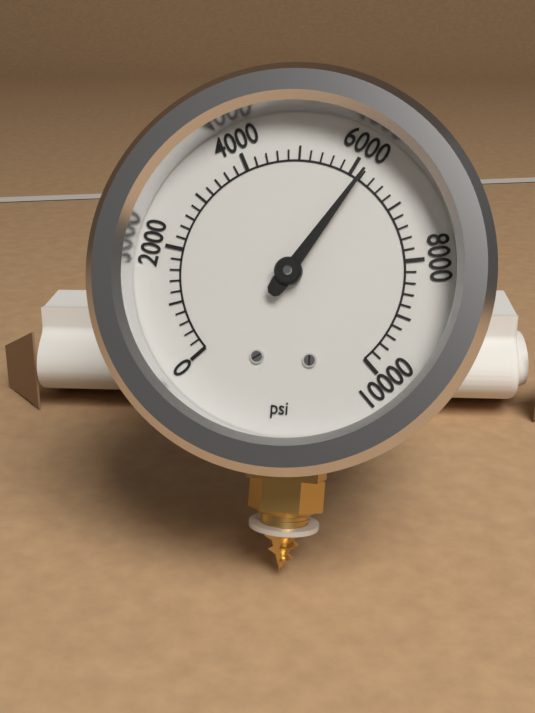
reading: 6200 psi
